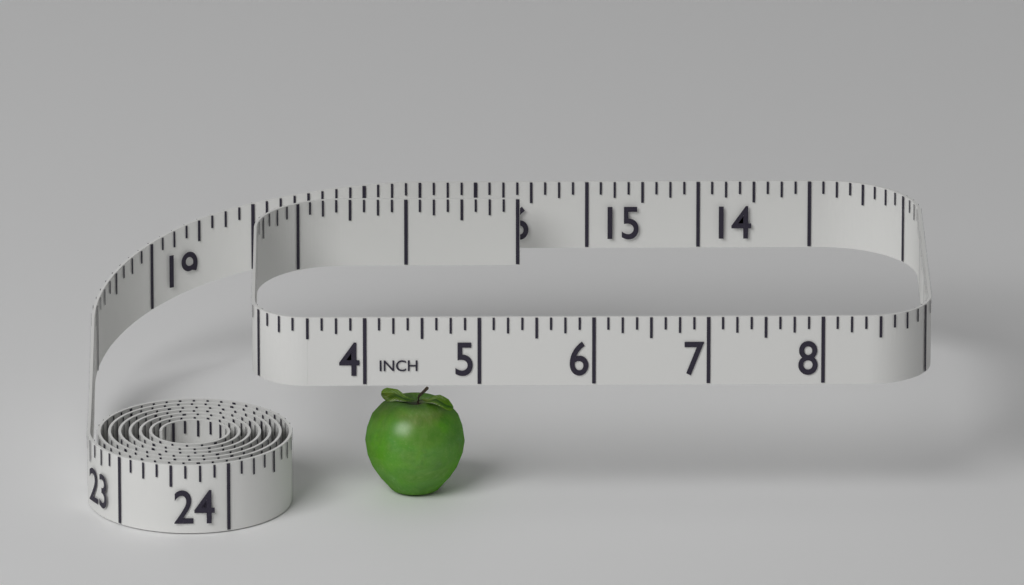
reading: 4.875 in
